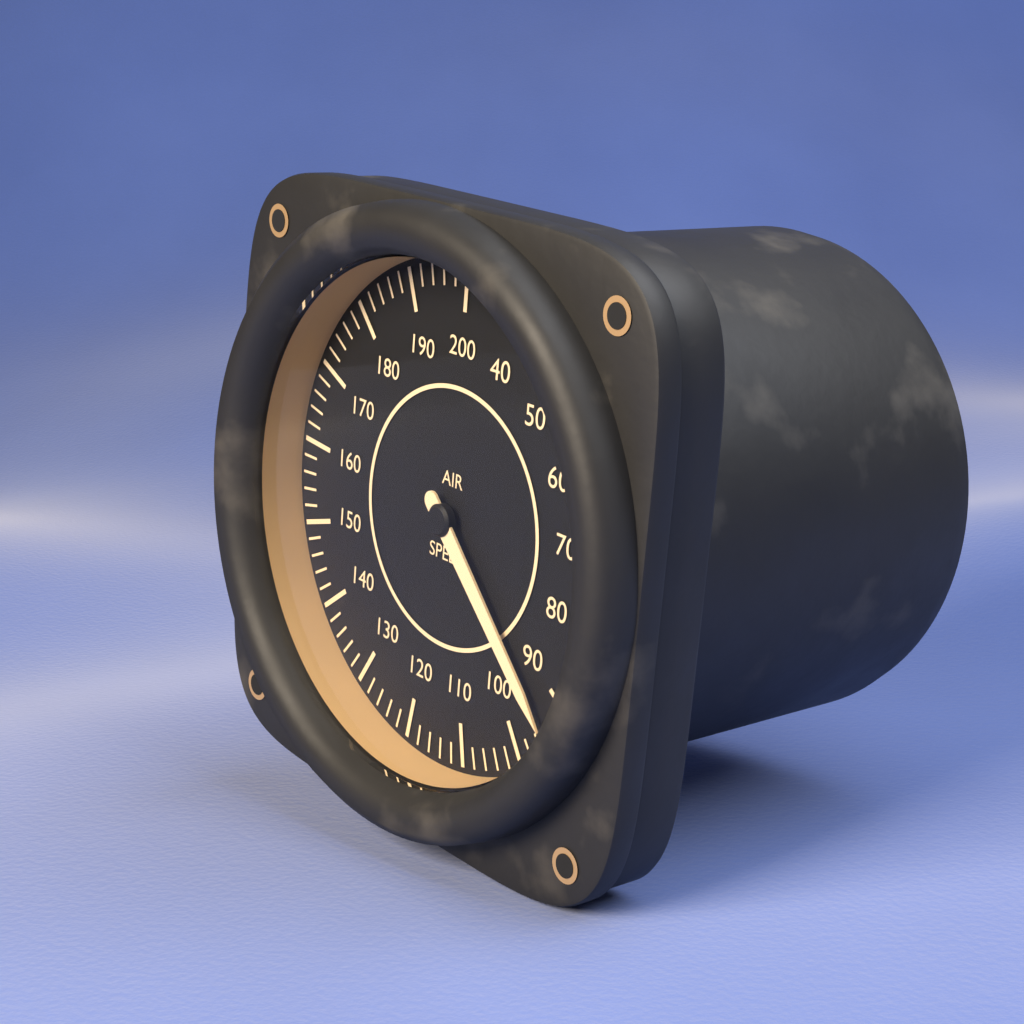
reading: 94 (no unit)
